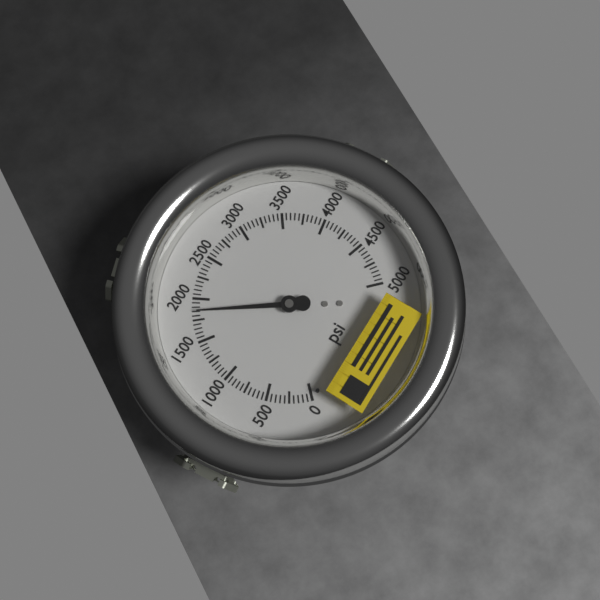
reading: 1850 psi
